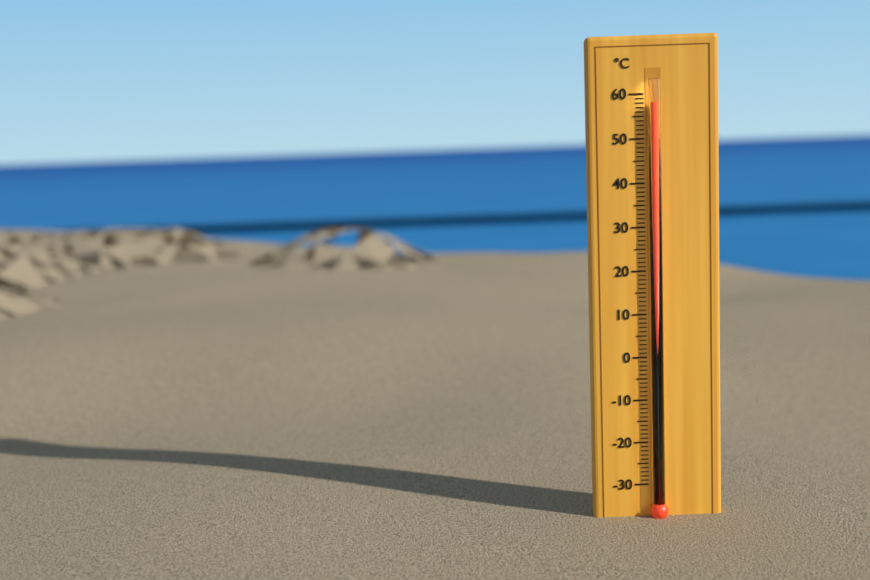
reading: 58 °C
